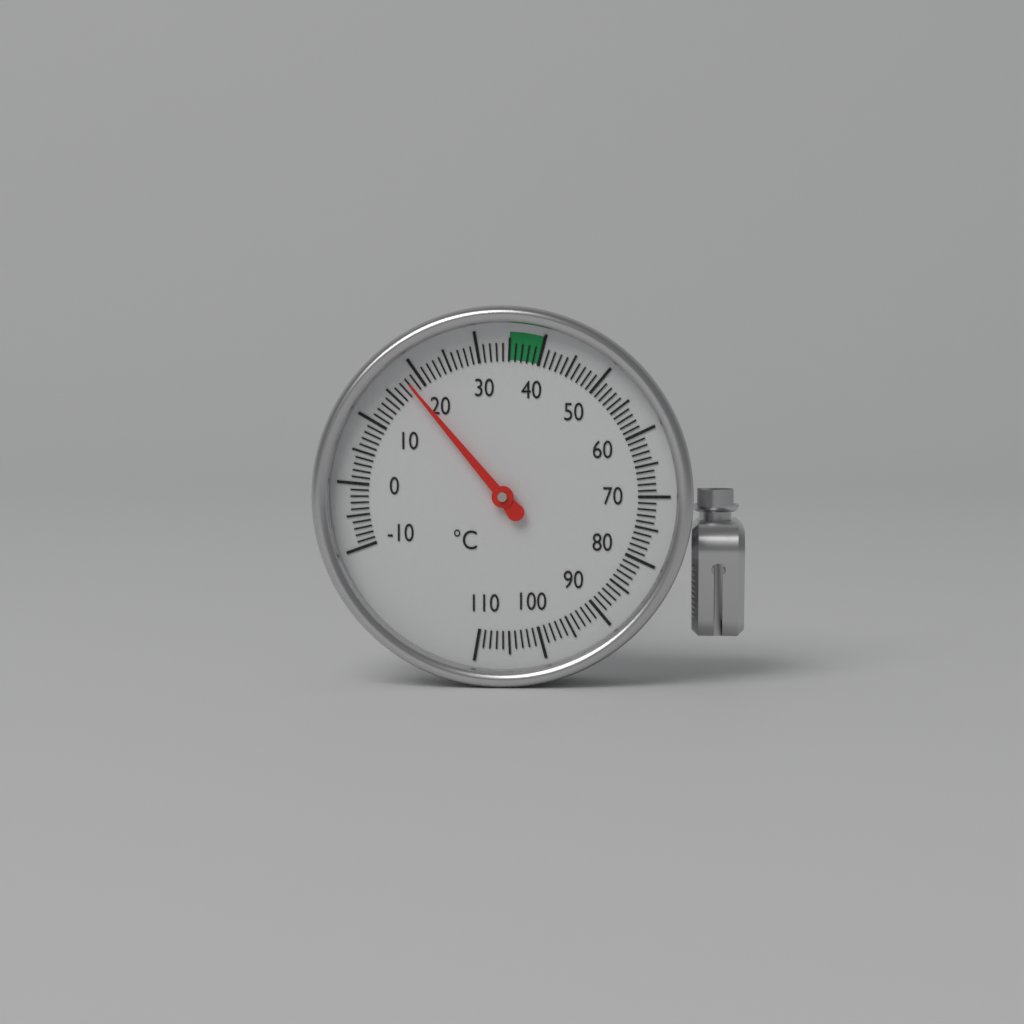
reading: 18 °C
